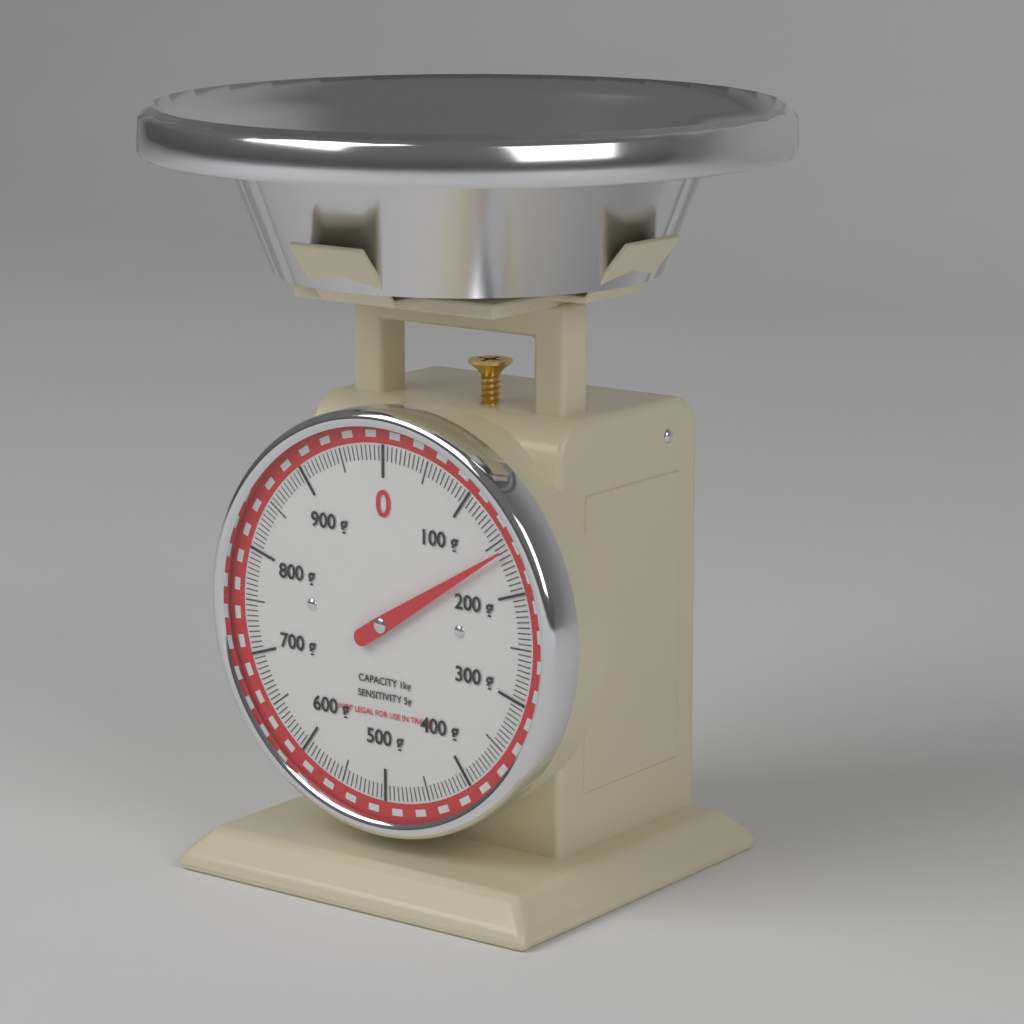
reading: 160 g
